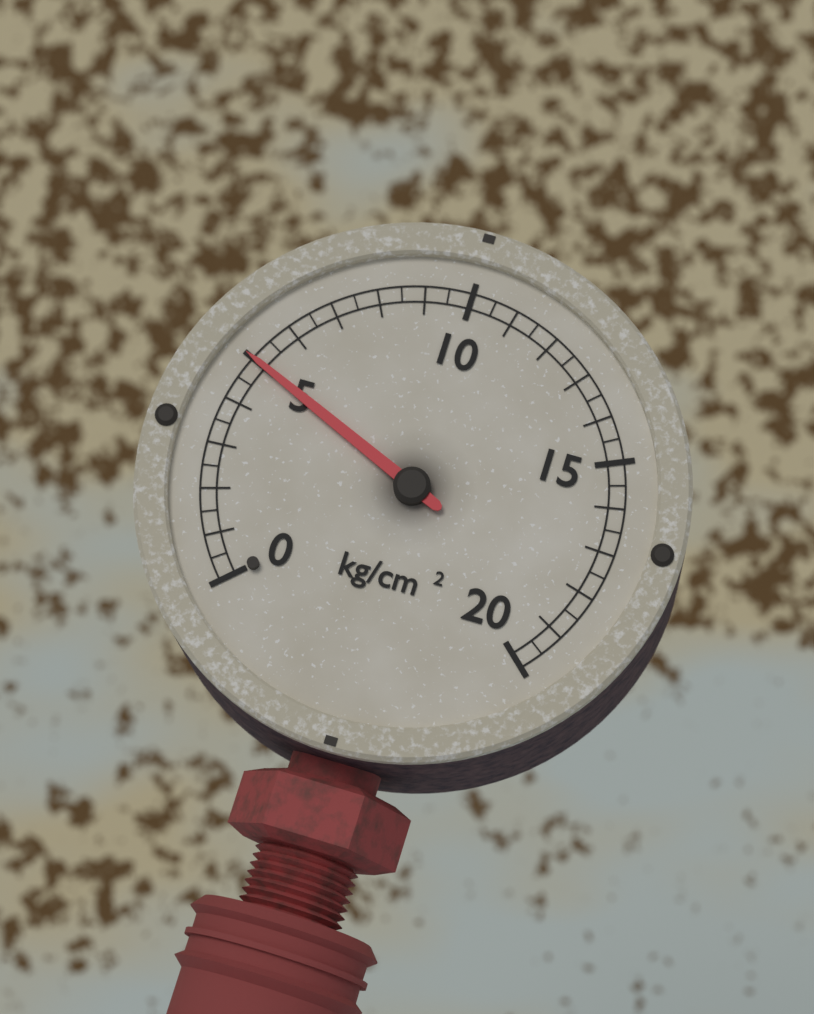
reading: 5.0 kg/cm²
